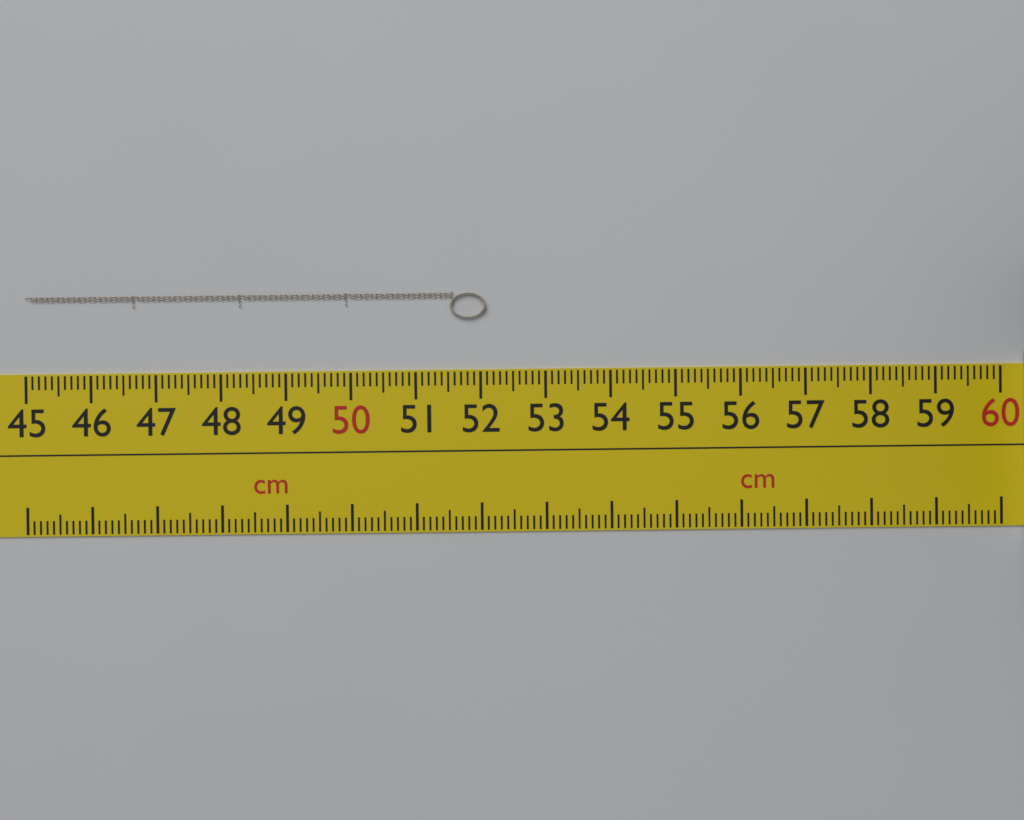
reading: 52.1 cm
